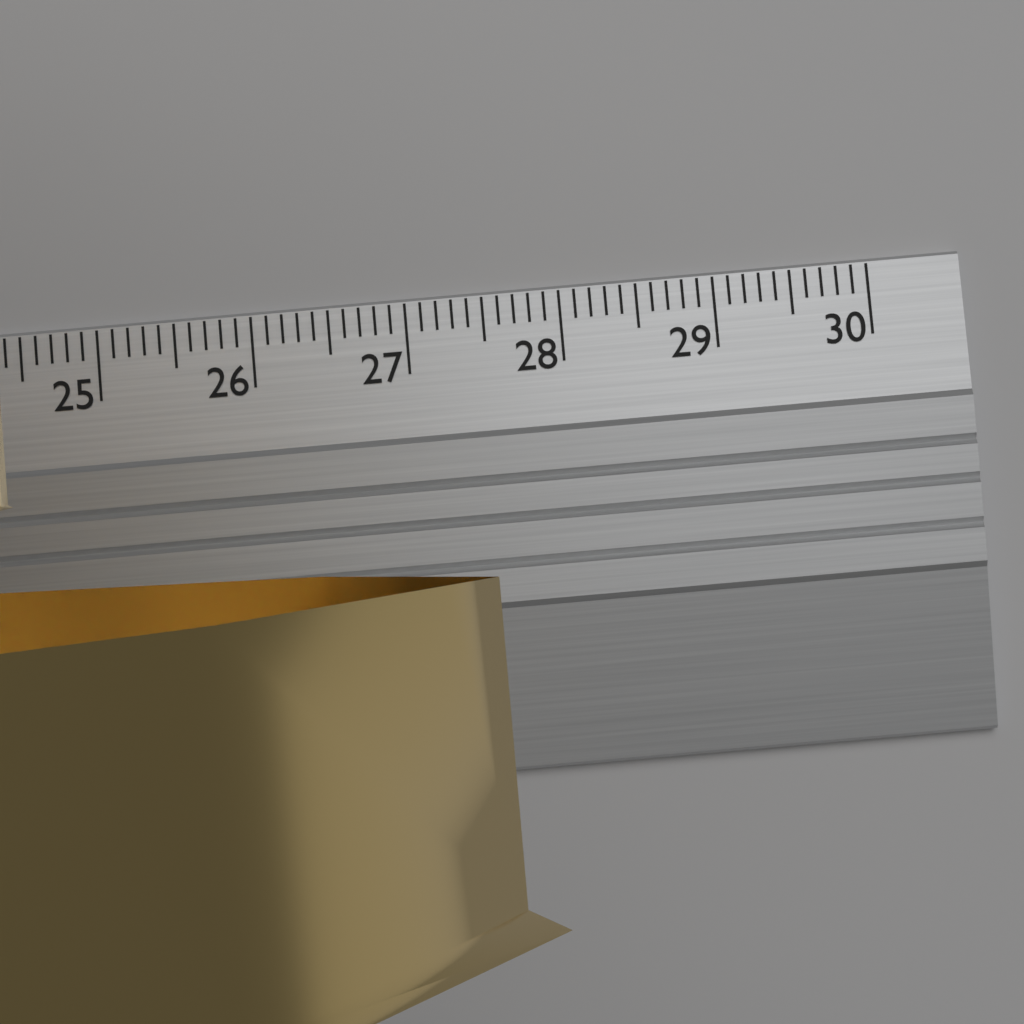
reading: 27.6 cm
